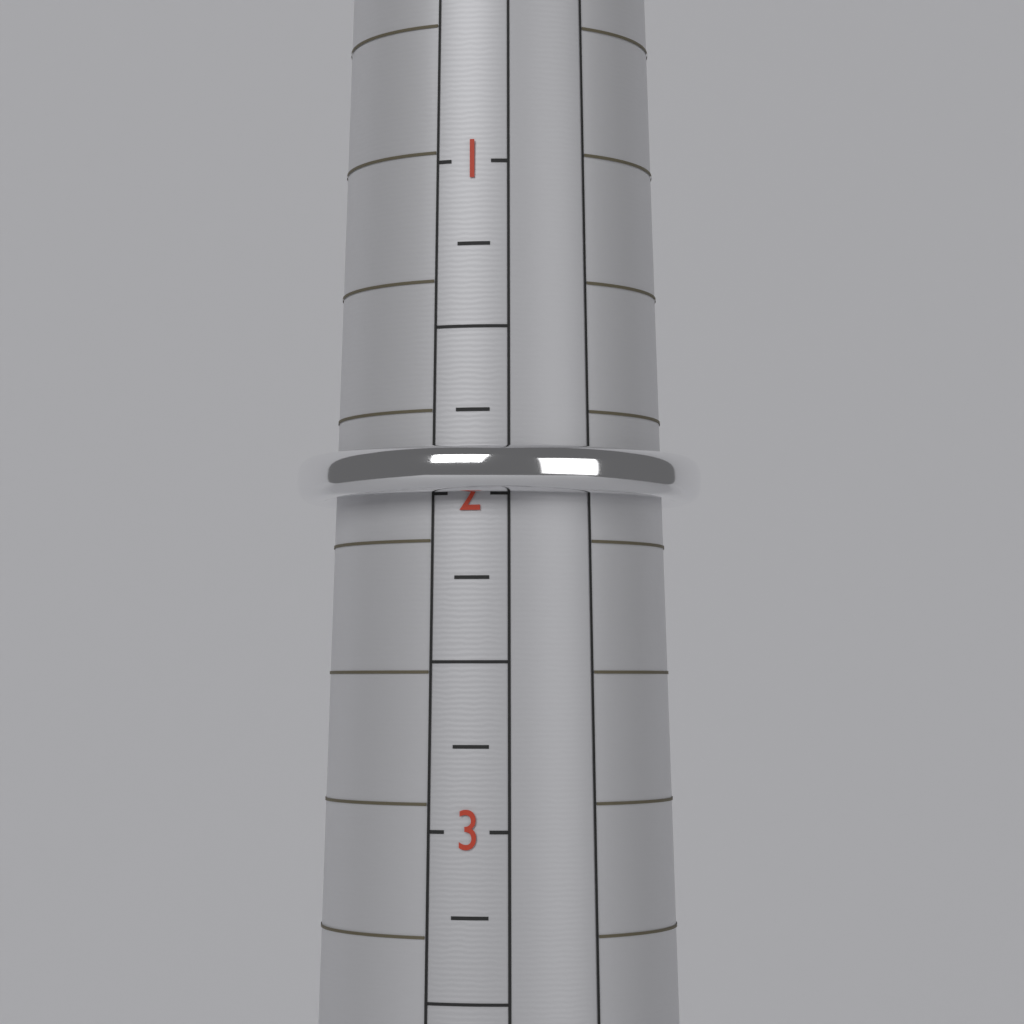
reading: 2.00 (no unit)
